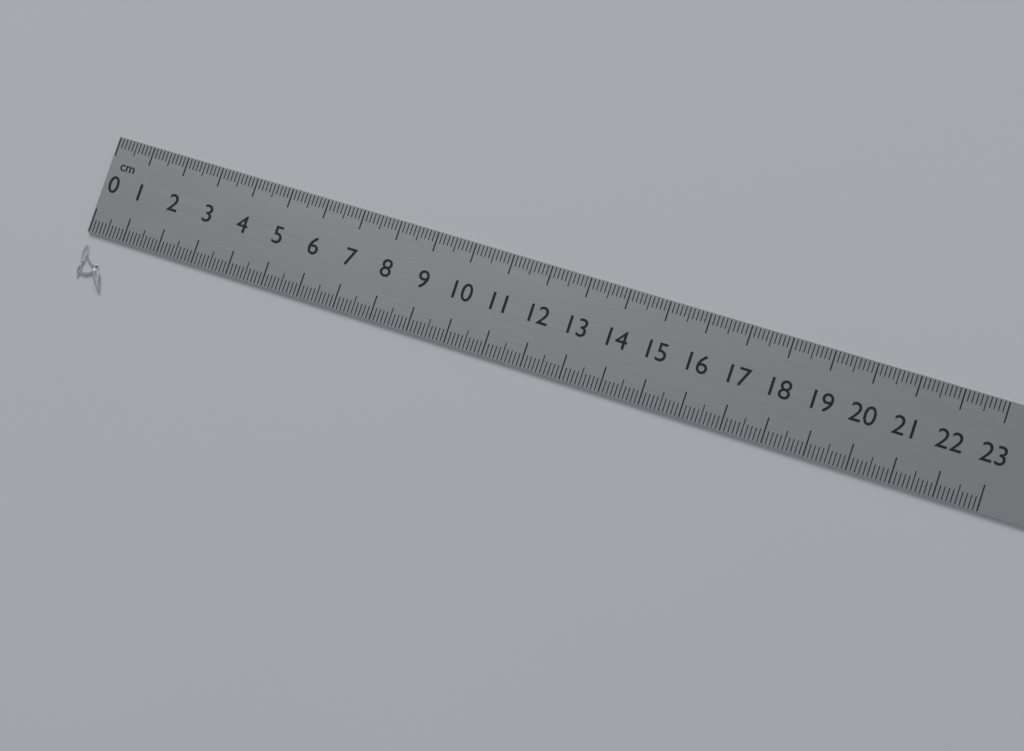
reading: 0.8 cm
